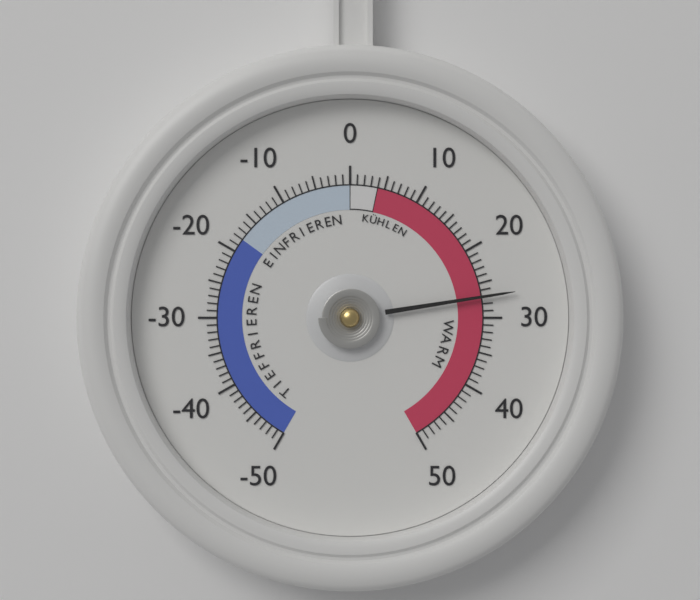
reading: 27 (no unit)
